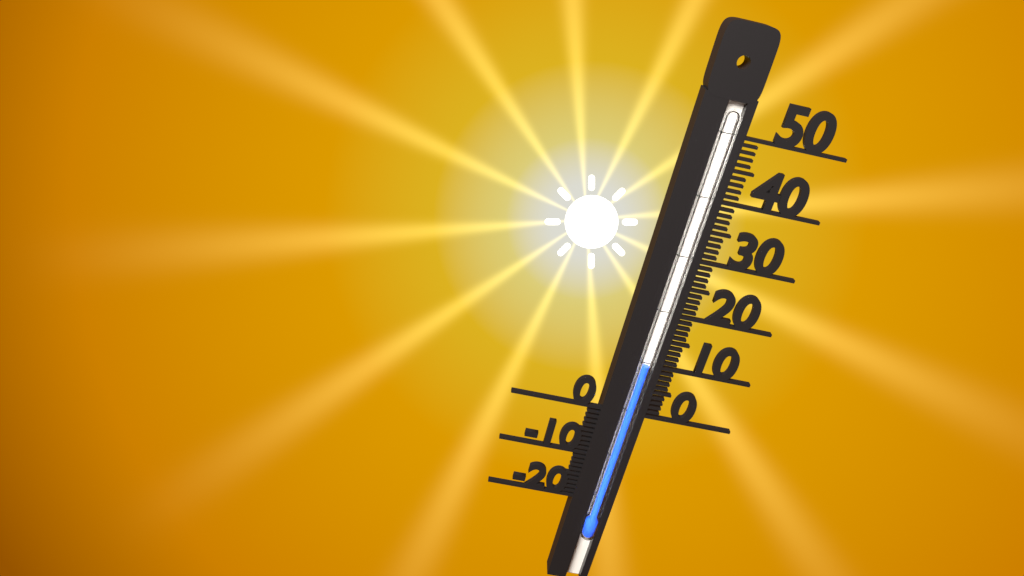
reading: 10 (no unit)
